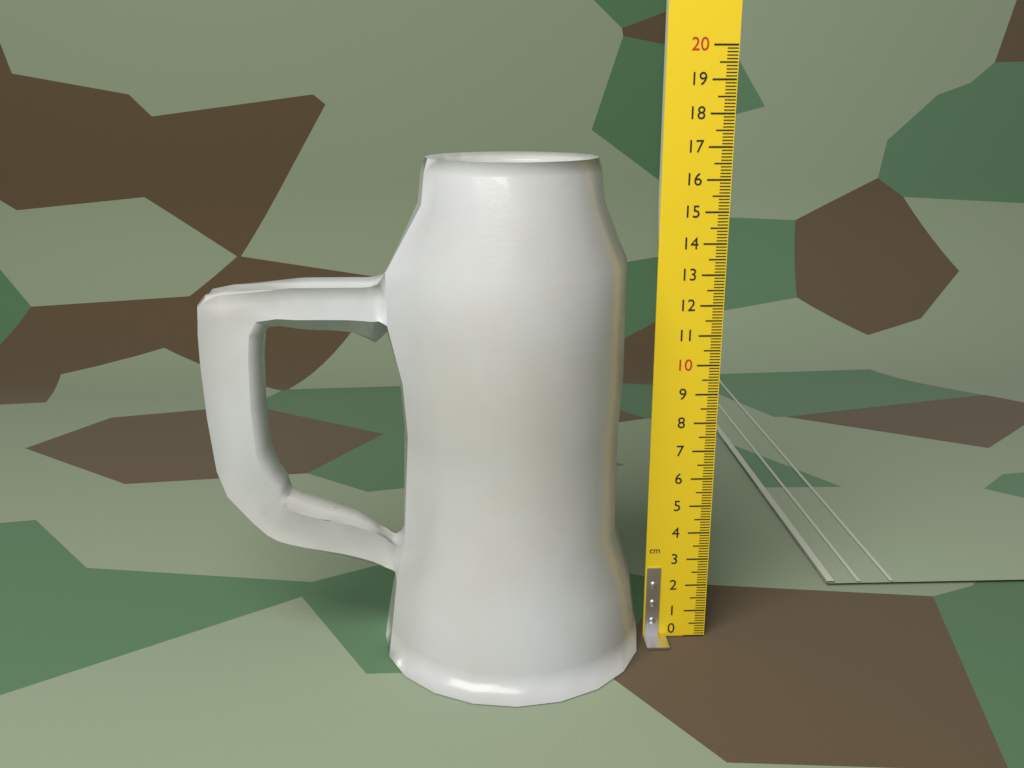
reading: 16.7 cm
